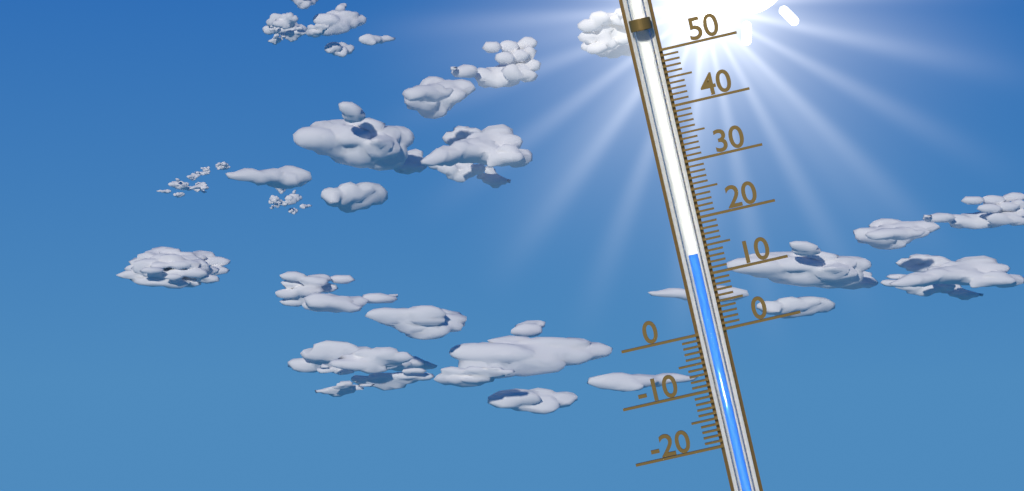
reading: 14 (no unit)
